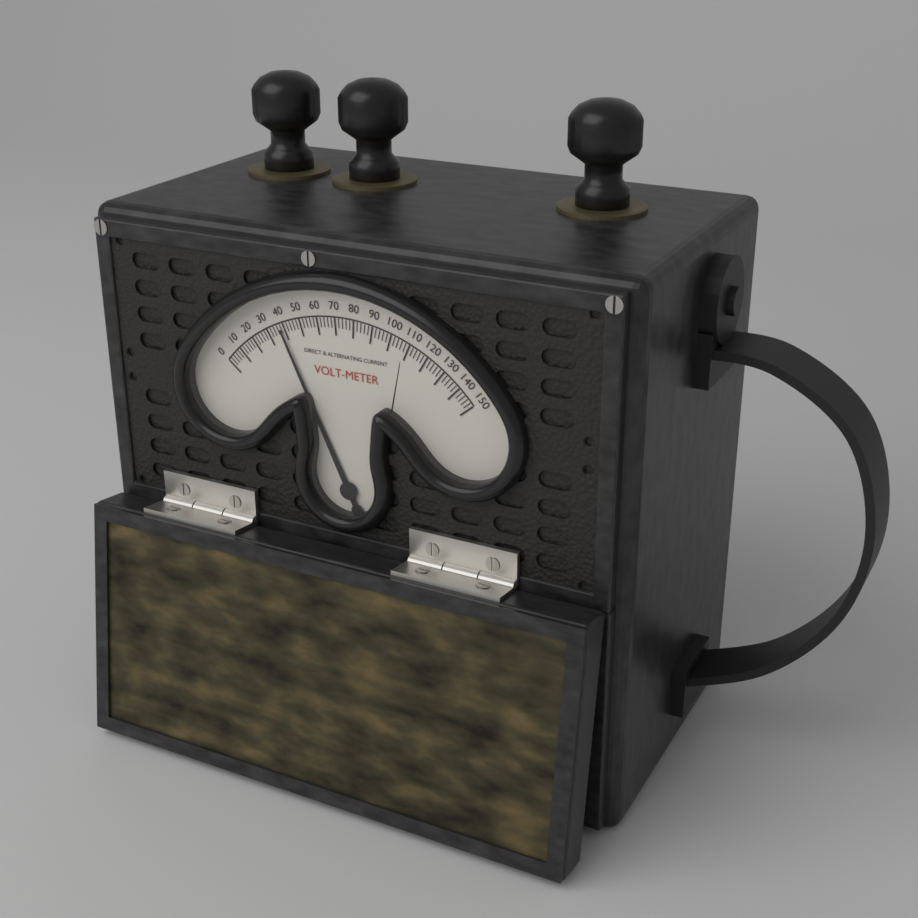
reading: 38 V
